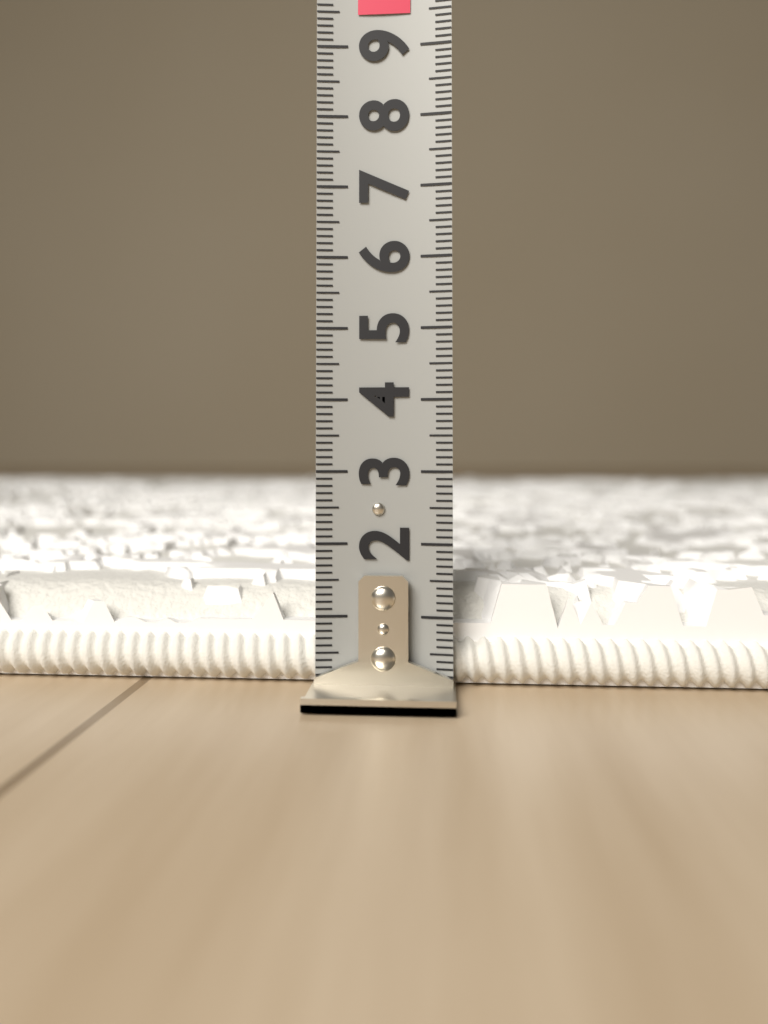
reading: 1.4 (no unit)
